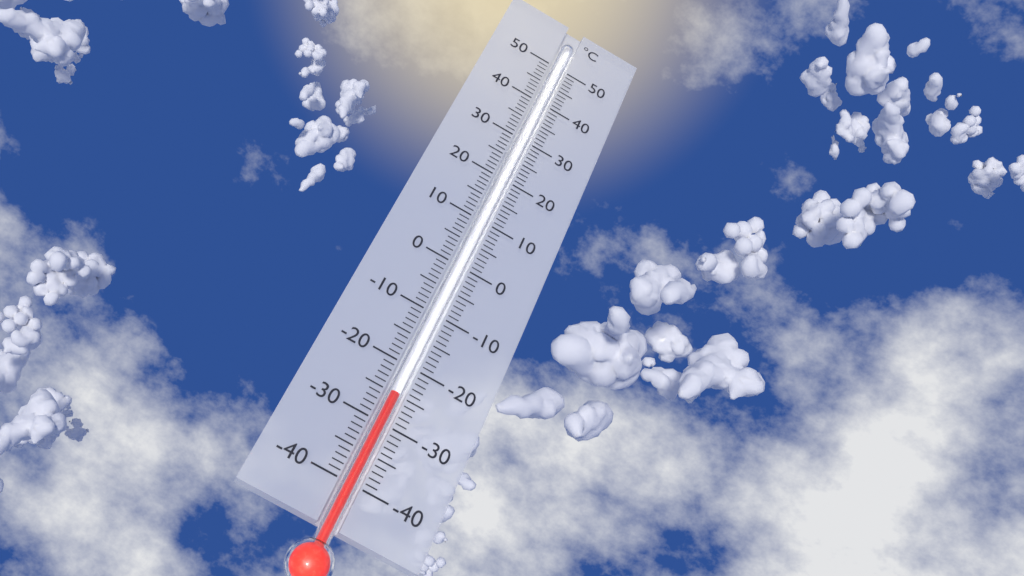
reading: -25 °C
